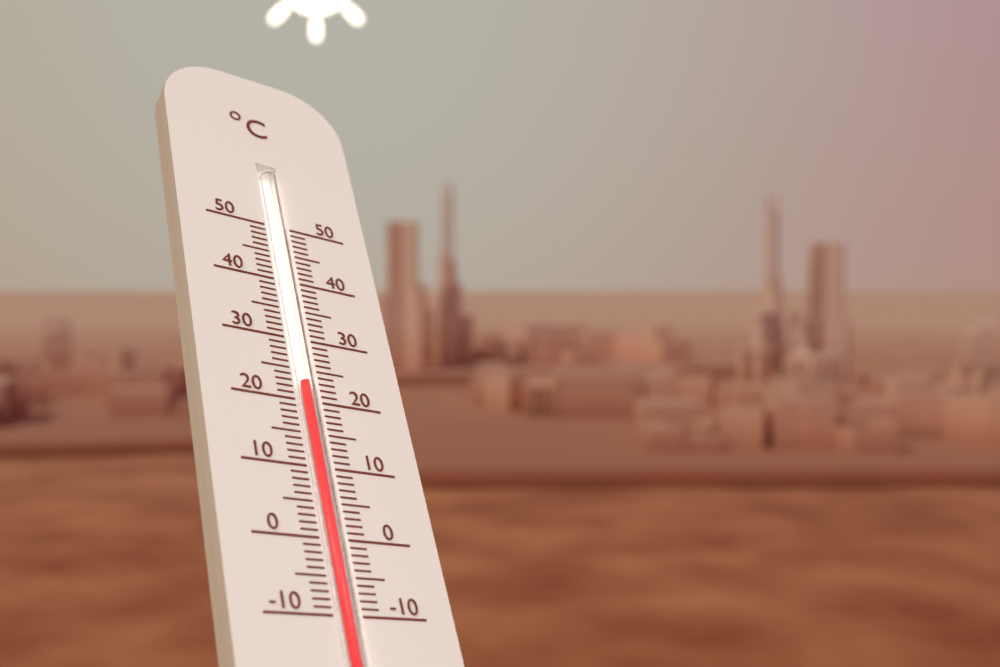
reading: 23 °C
